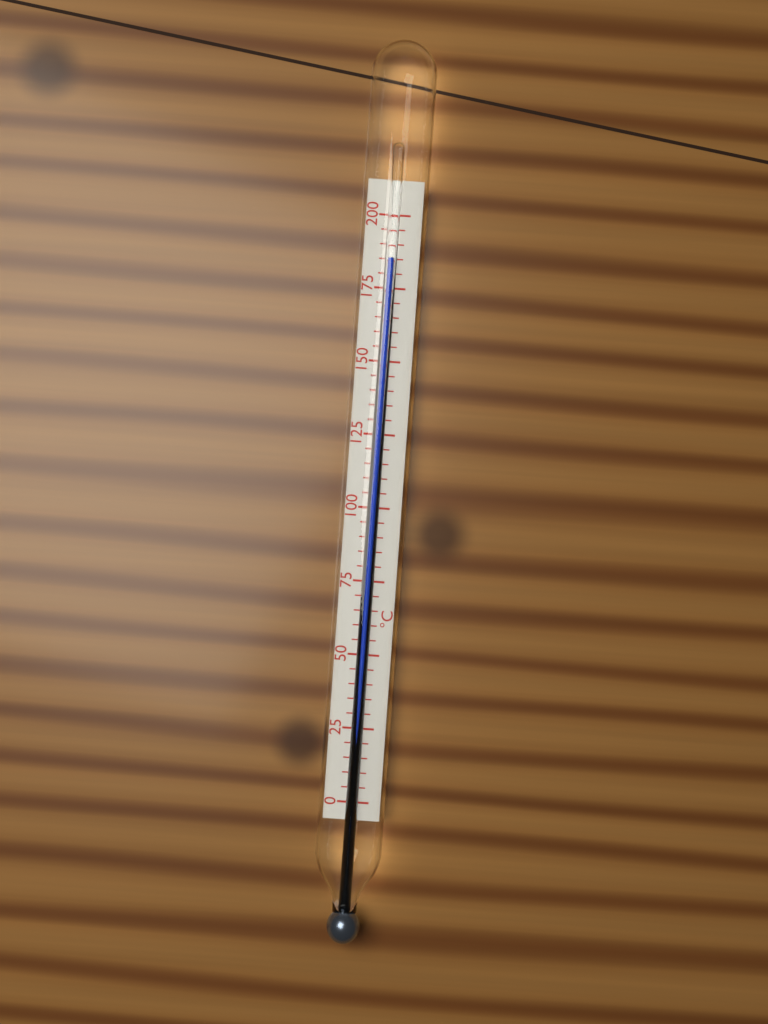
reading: 185 °C
